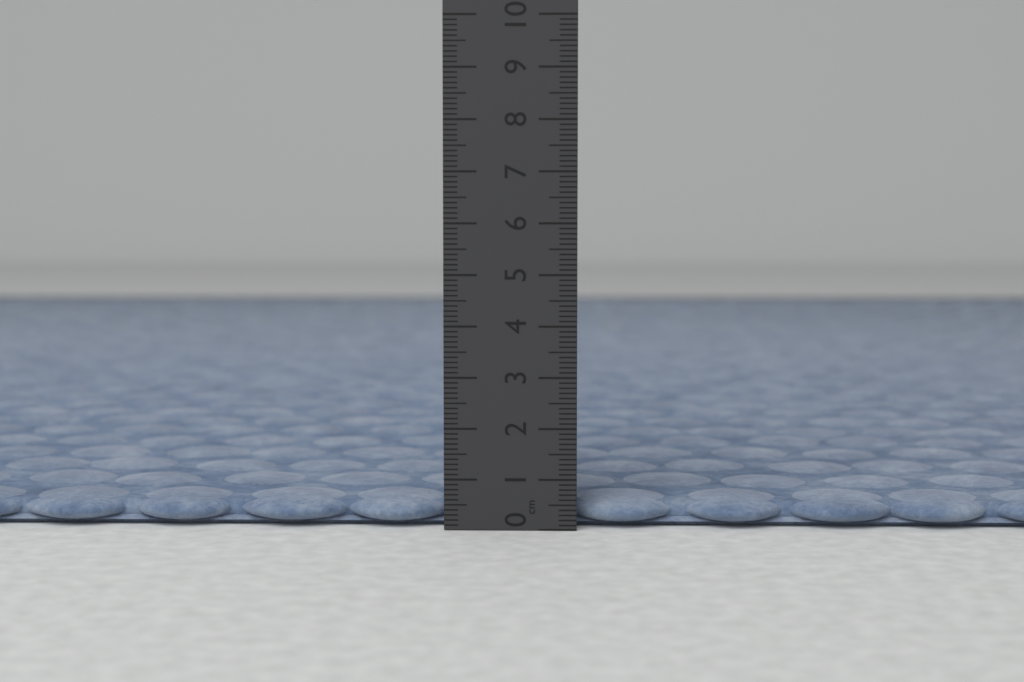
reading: 0.6 cm
